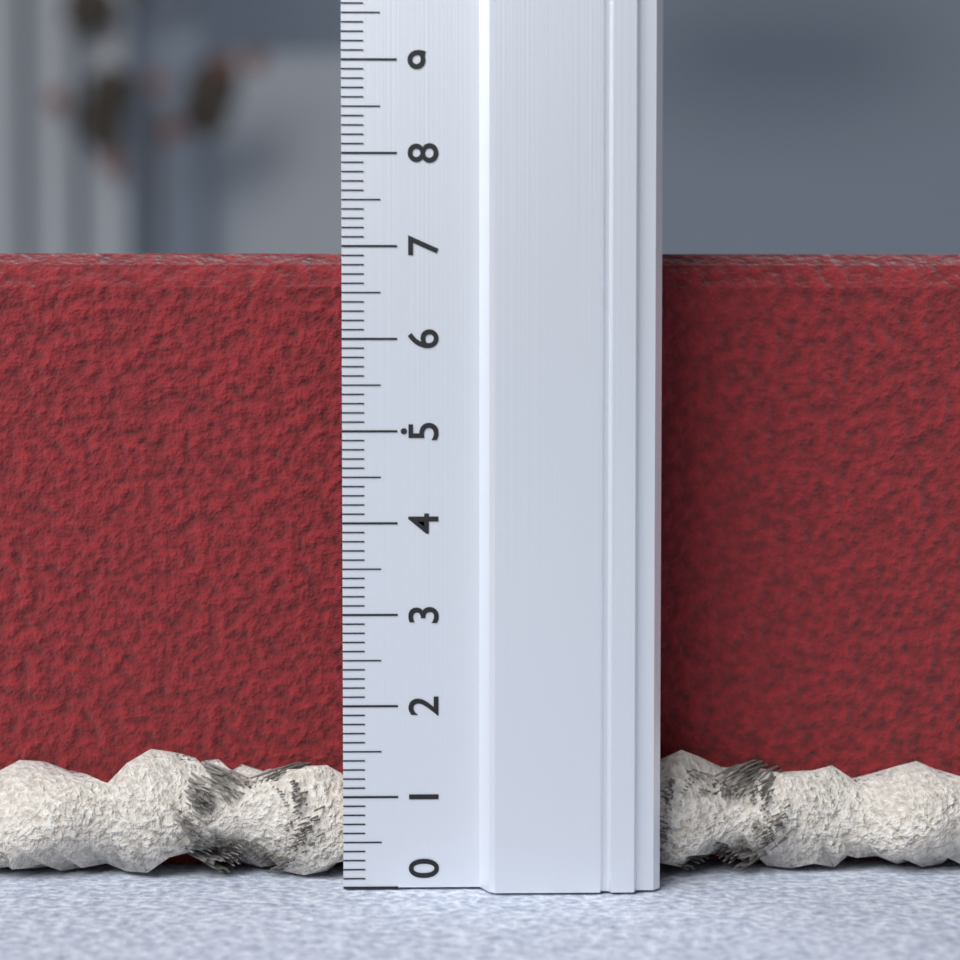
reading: 7.0 (no unit)
